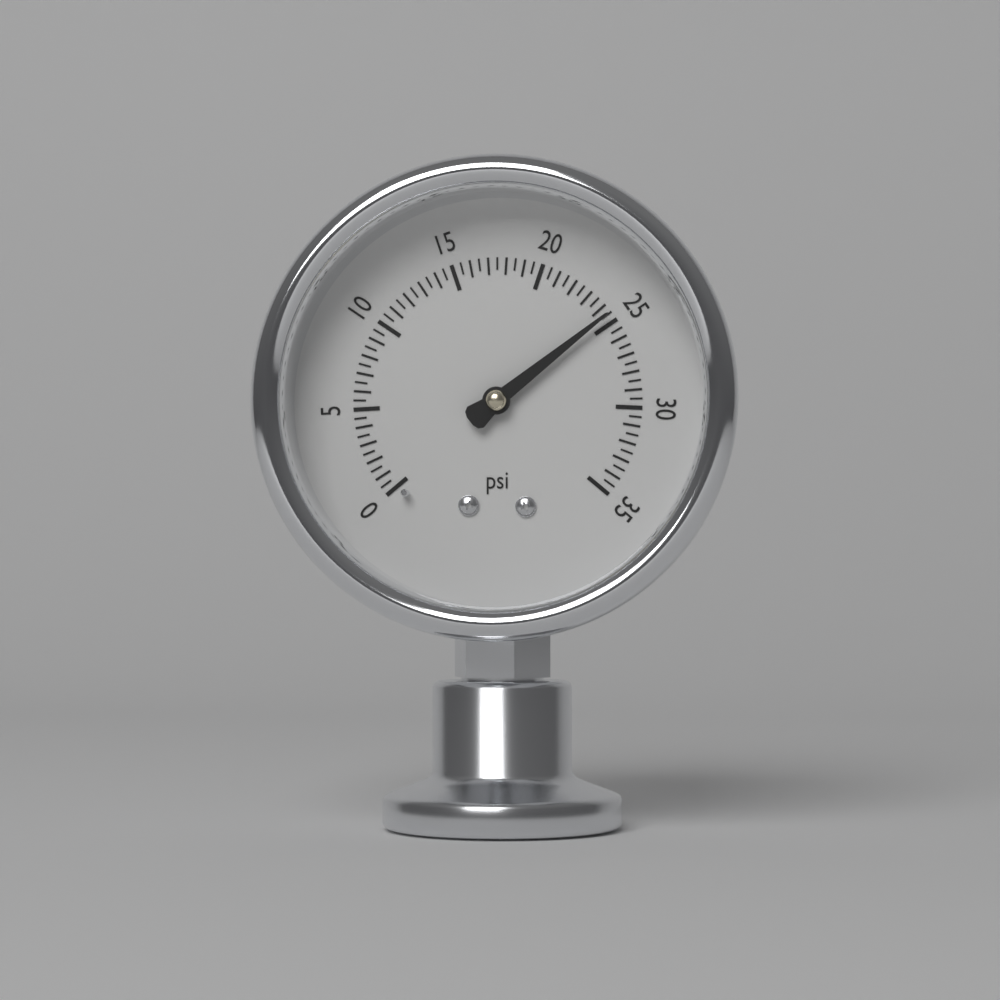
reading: 24.5 psi
